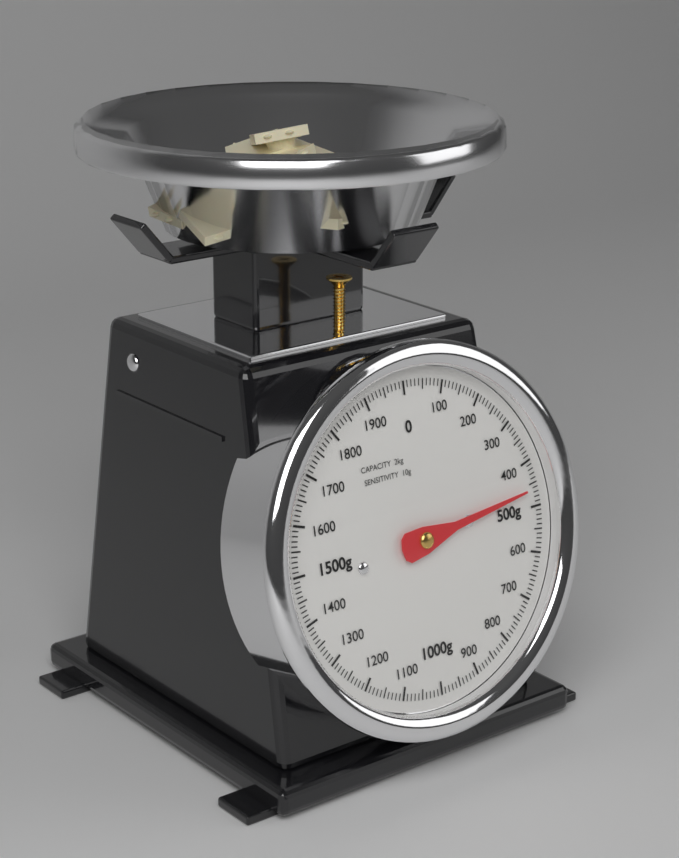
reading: 460 g
